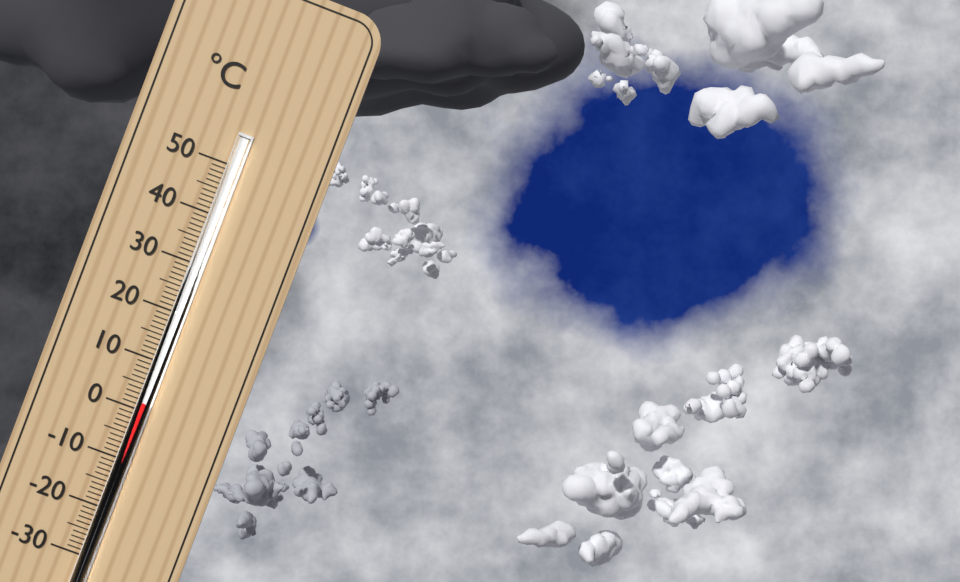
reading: 2 °C
